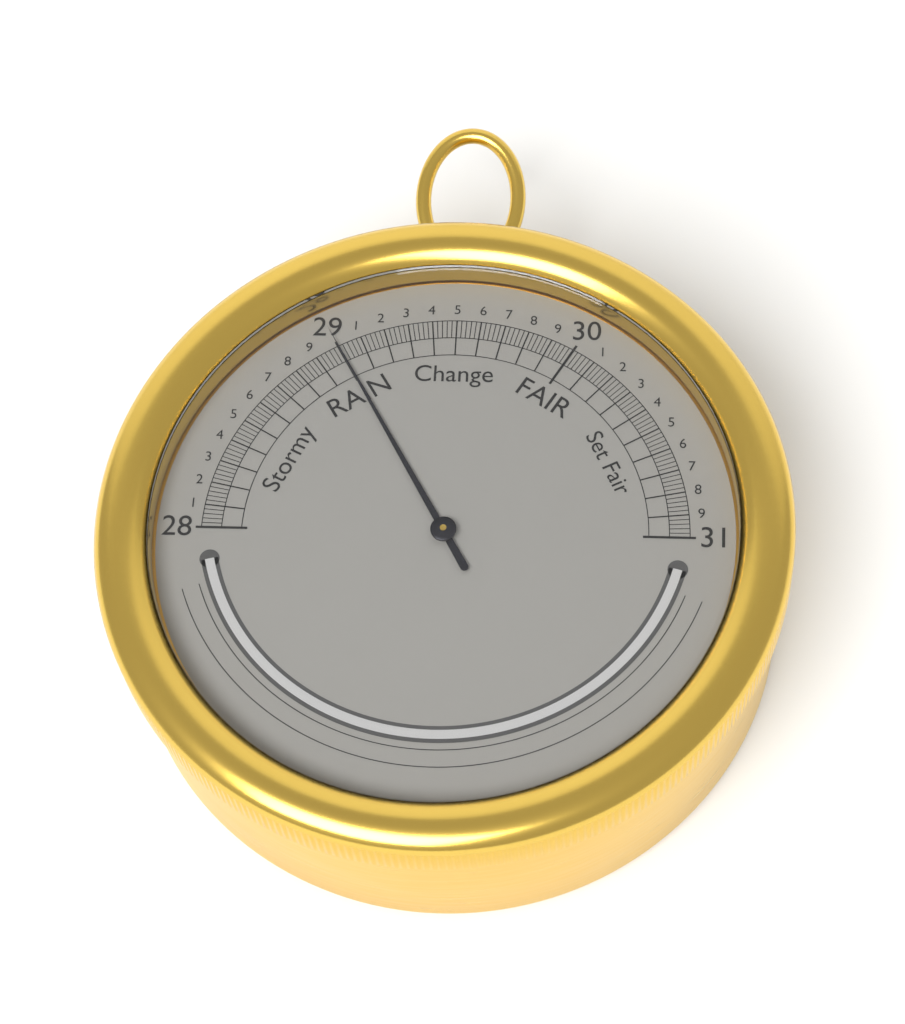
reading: 29.00 inHg
